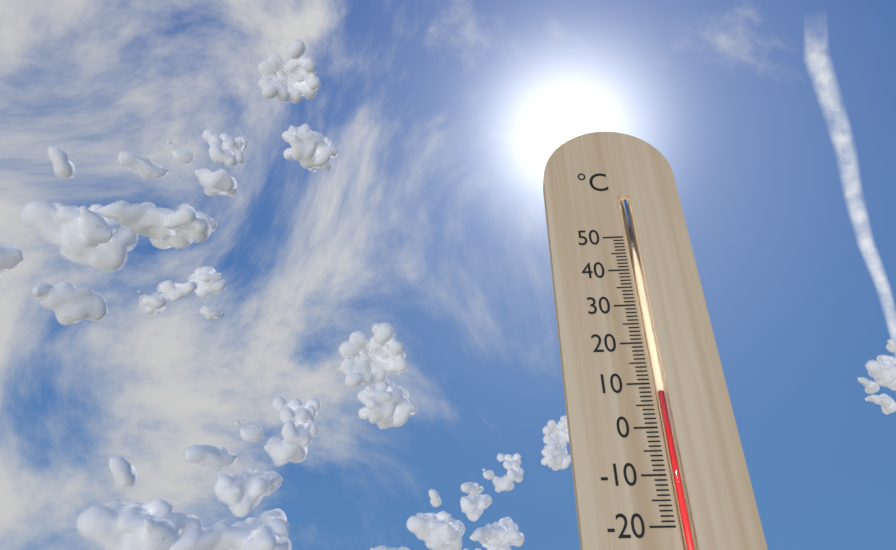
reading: 8 °C
